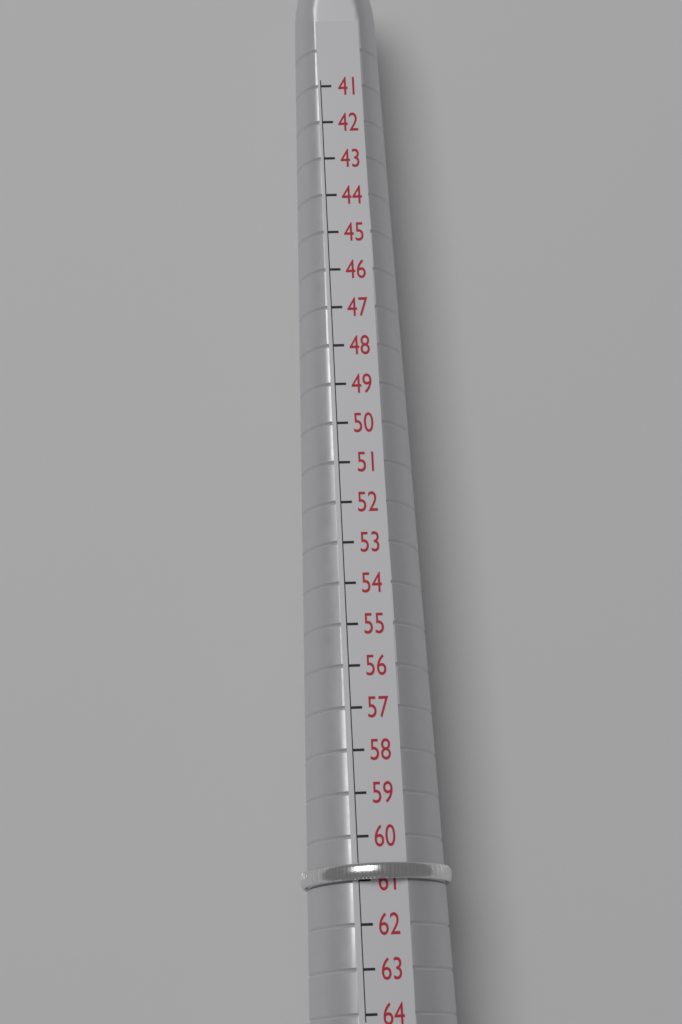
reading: 61 (no unit)
